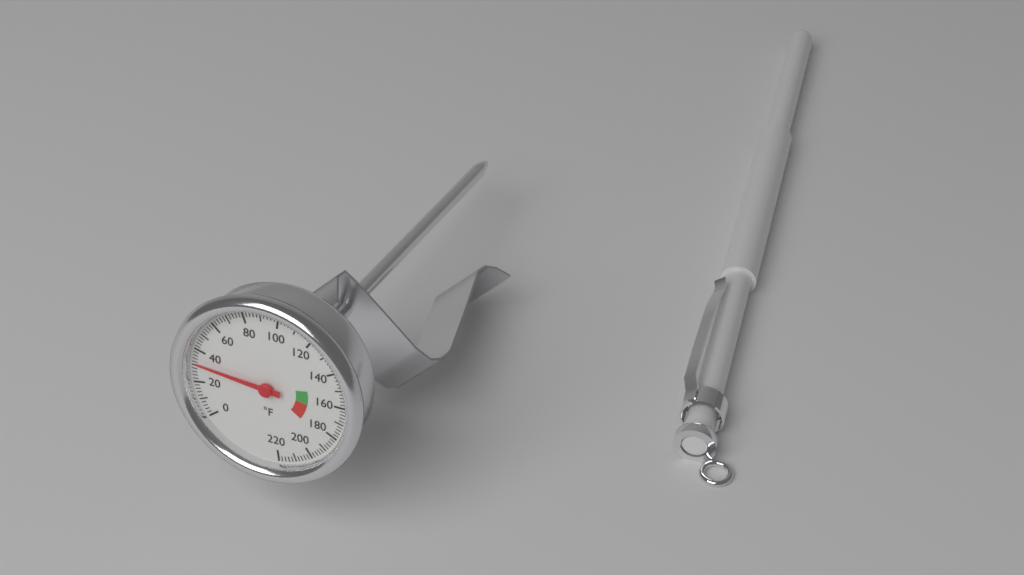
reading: 32 °F
